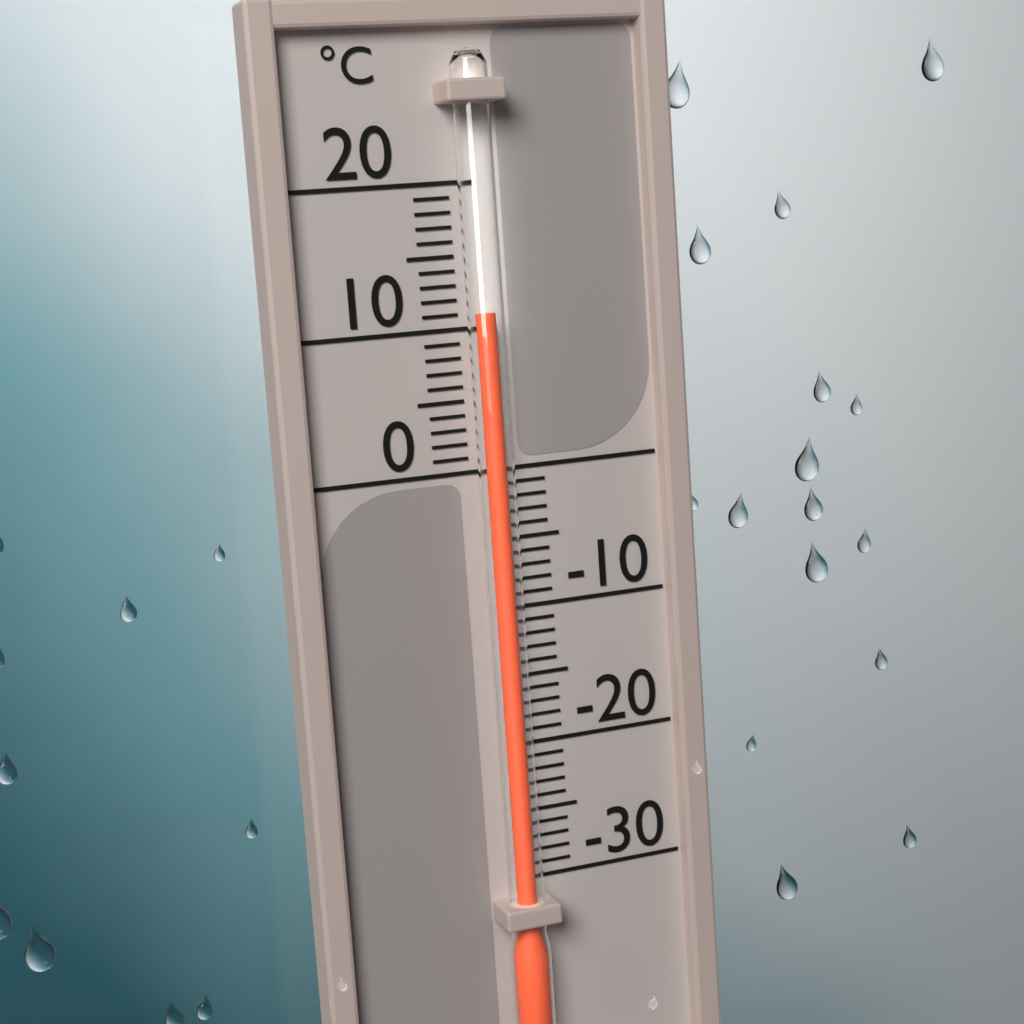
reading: 11 °C
